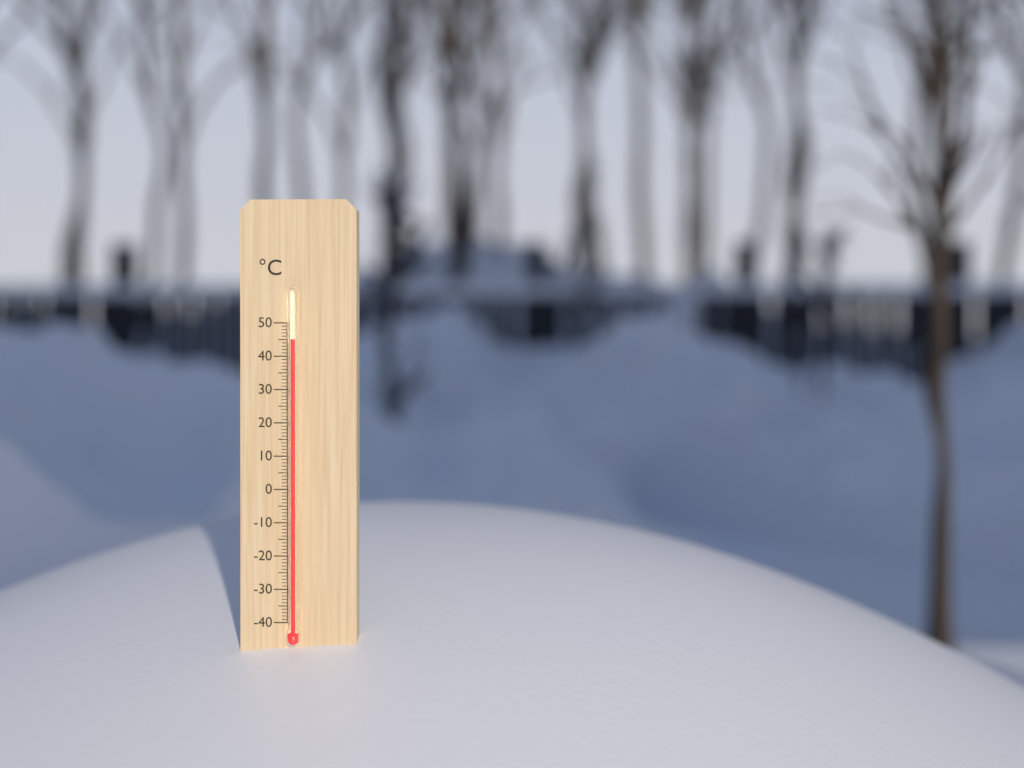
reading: 45 °C
